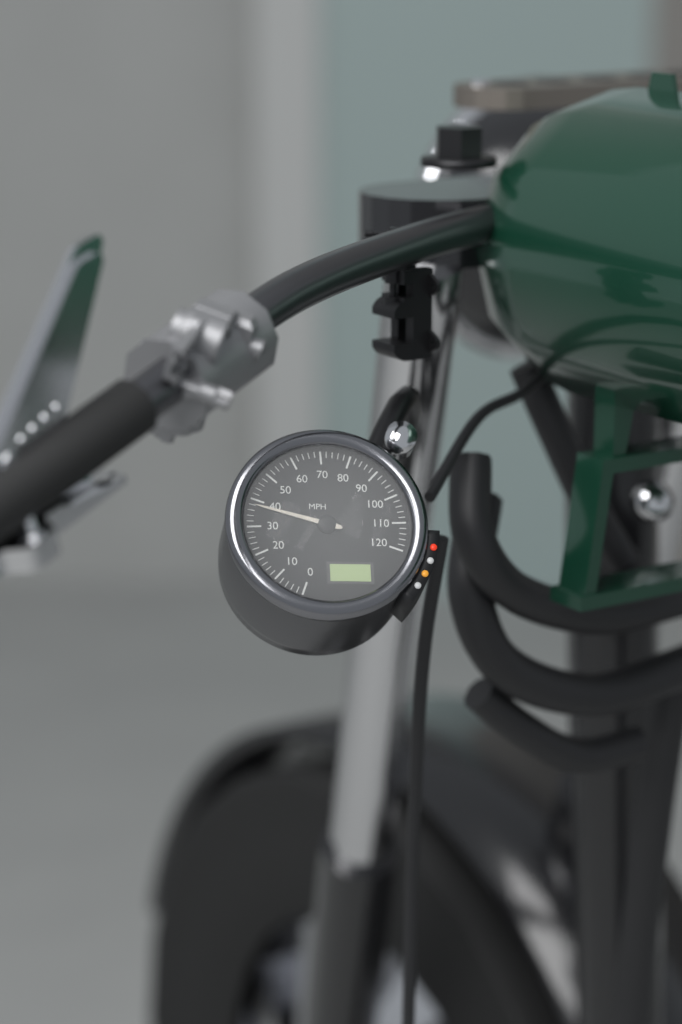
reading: 38 MPH
